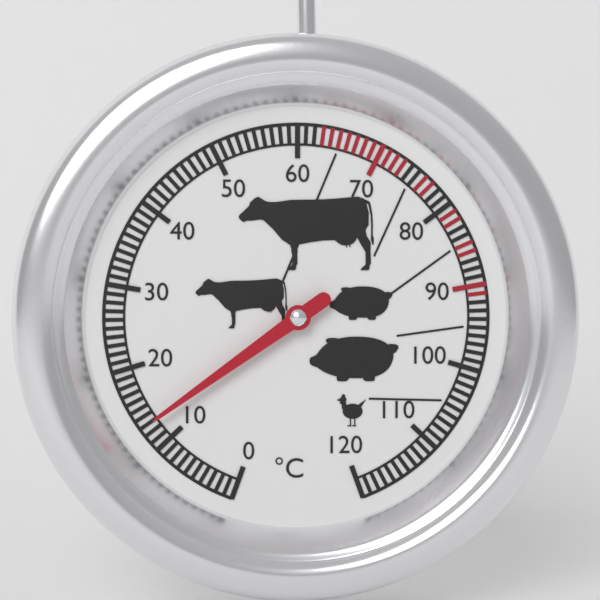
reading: 13 °C
